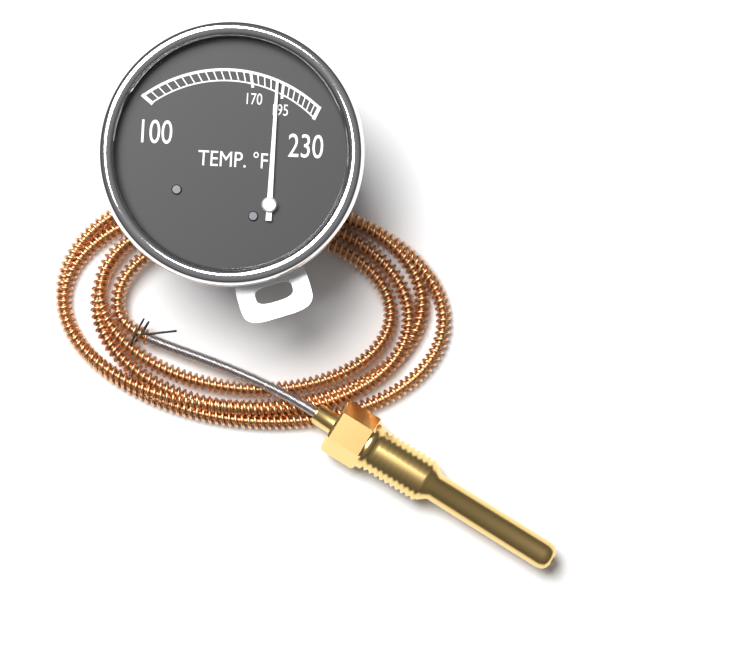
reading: 190 °F
